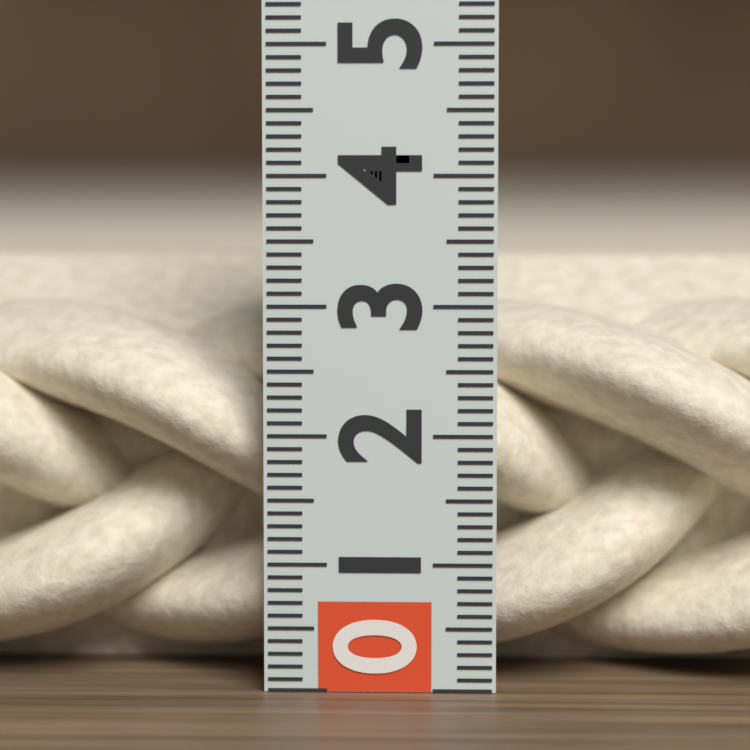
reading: 3.3 (no unit)
